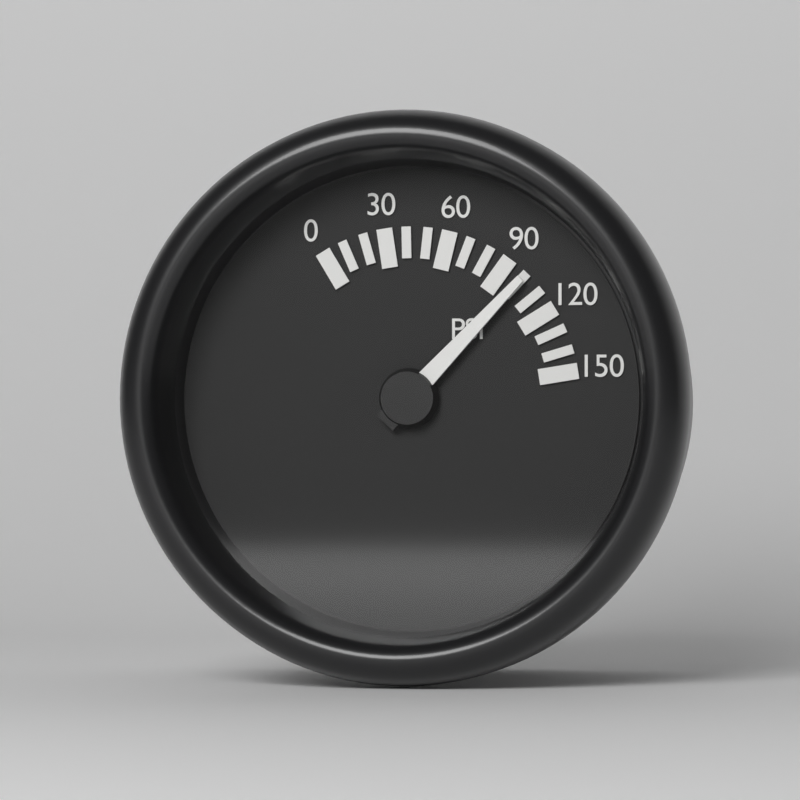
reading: 100 psi
